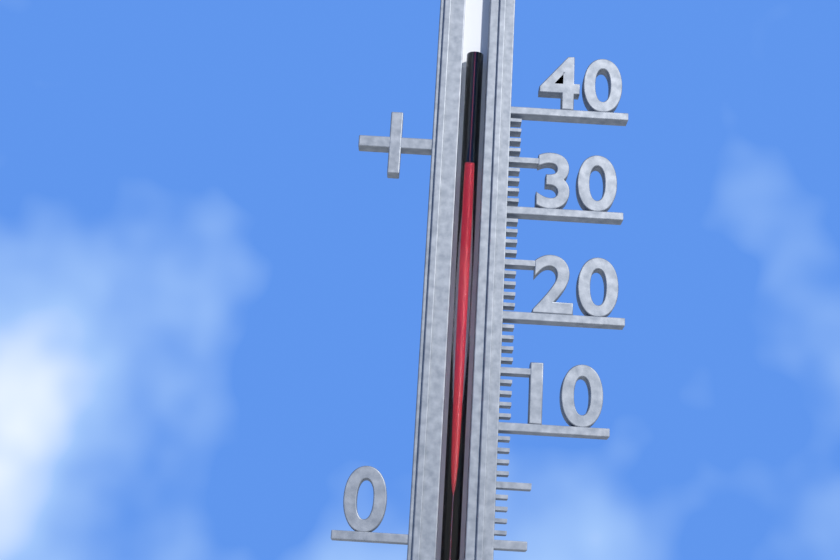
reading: 34 (no unit)
